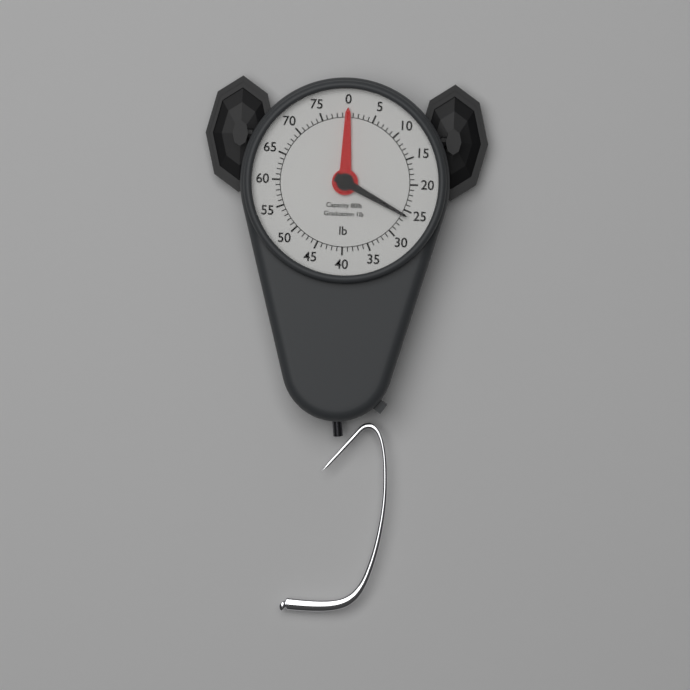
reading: 26 lb
